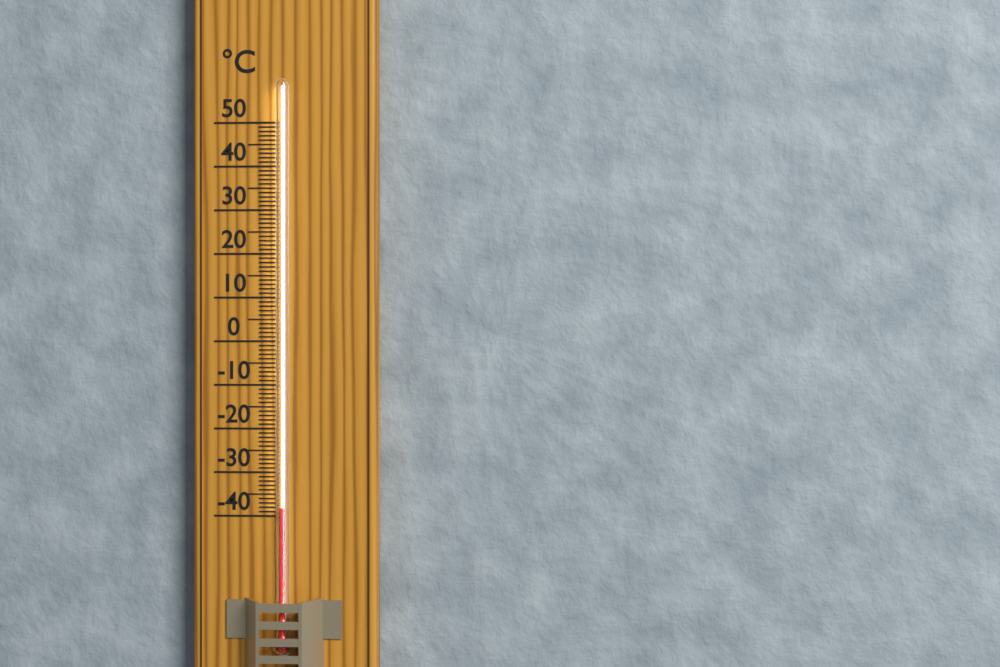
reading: -38 °C
